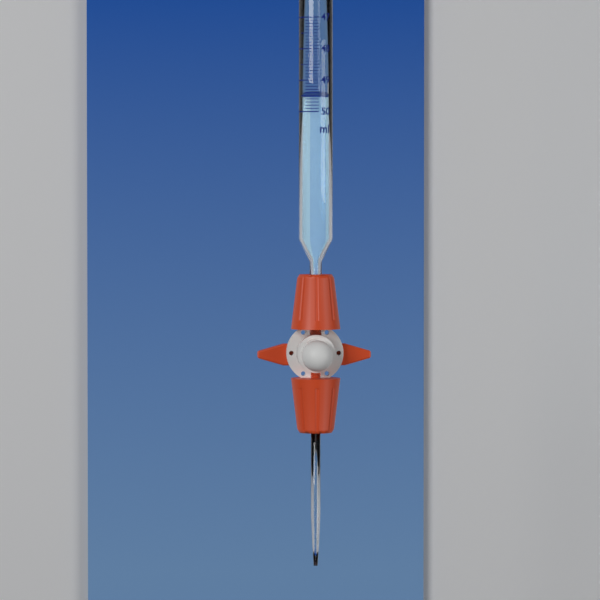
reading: 49.5 ml
